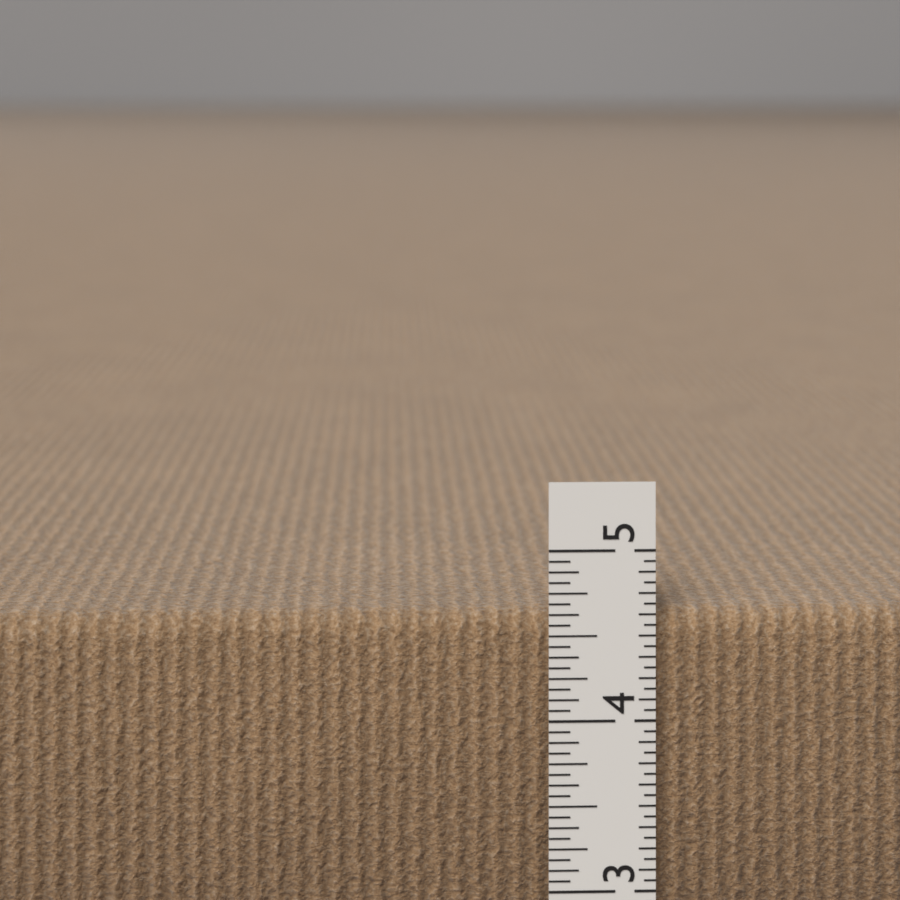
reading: 4.6250 in
